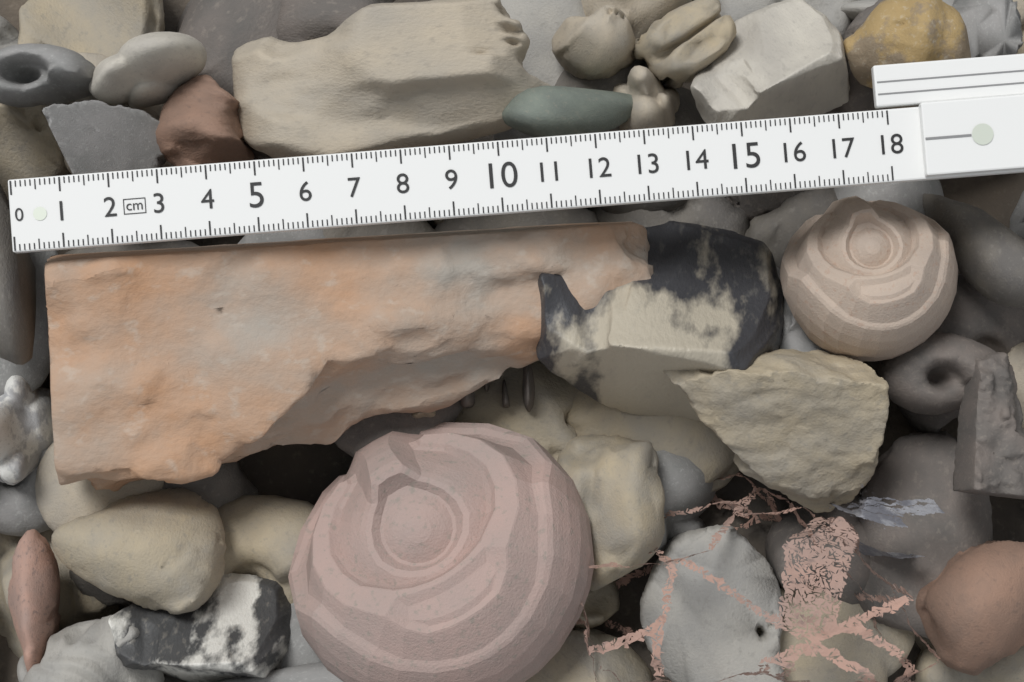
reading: 13.3 cm
